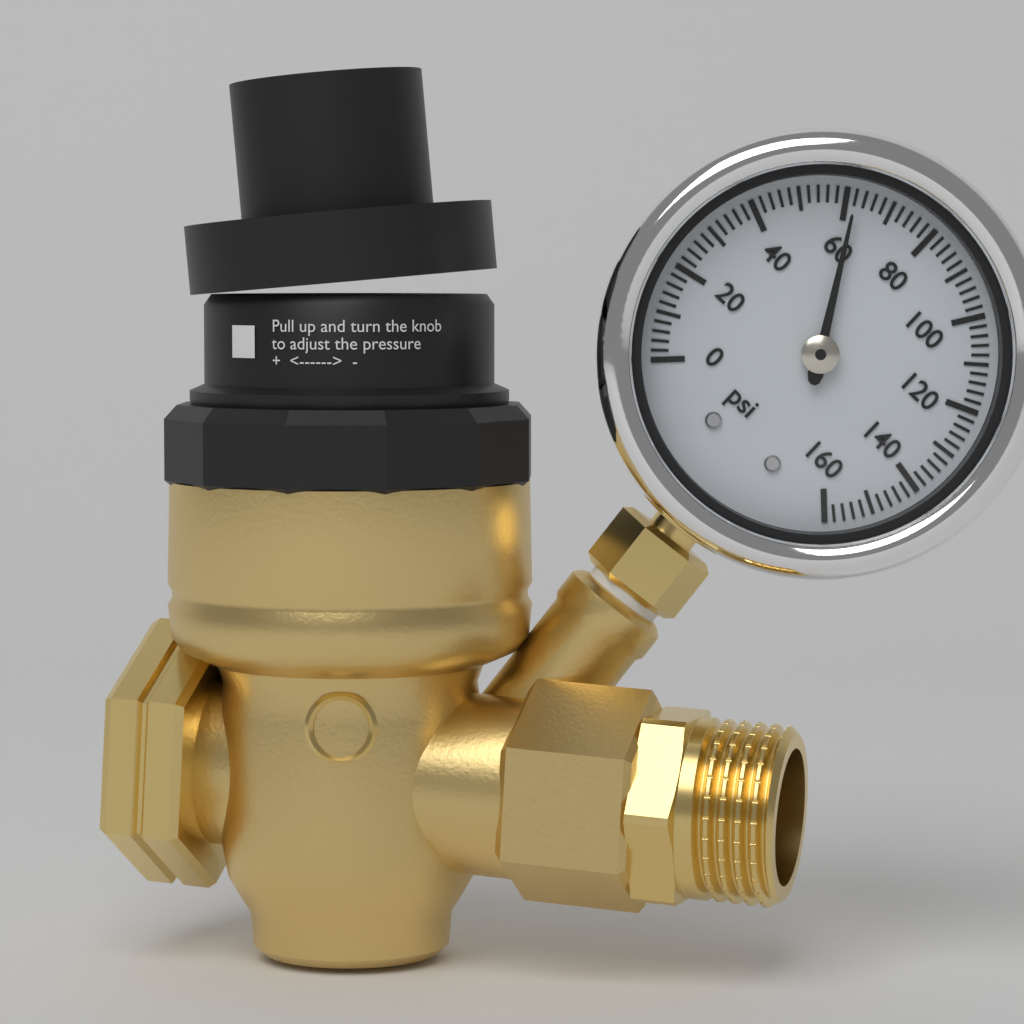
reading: 62 psi
